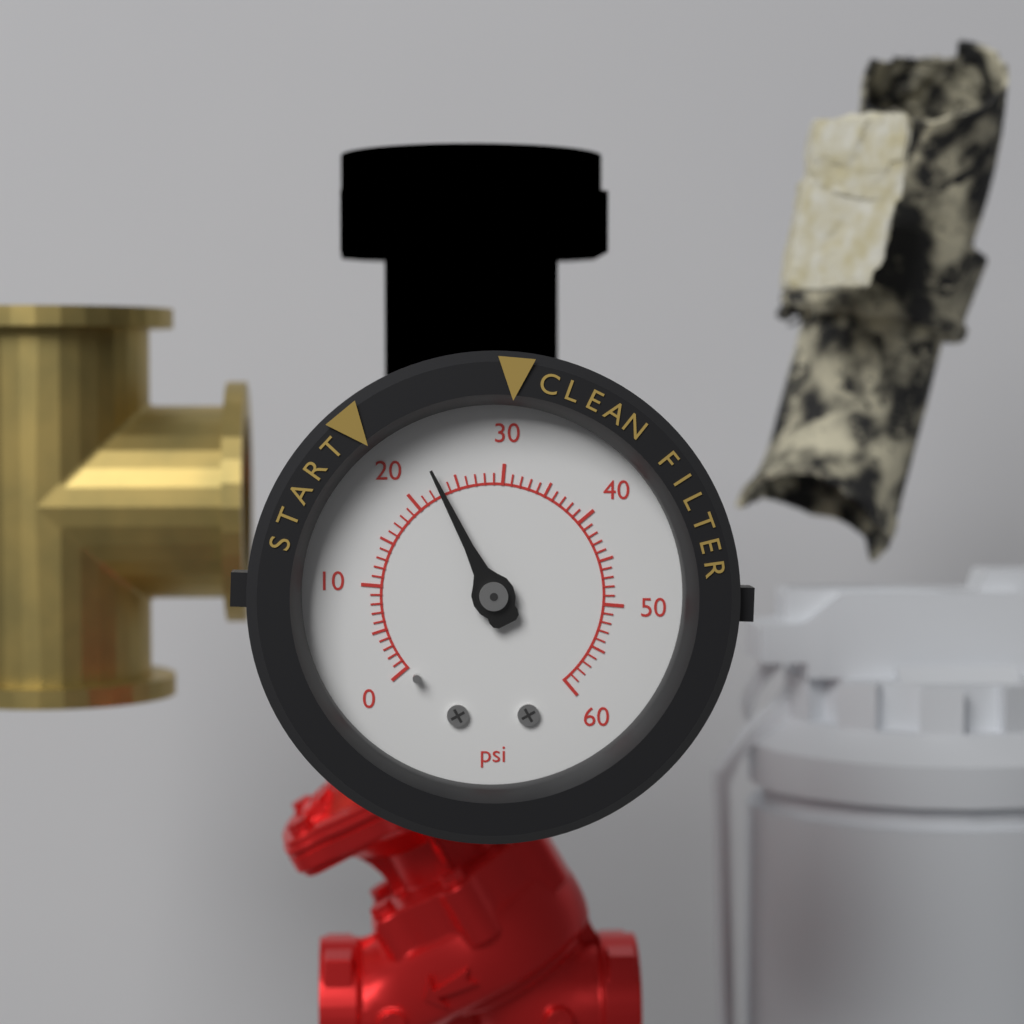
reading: 23 psi
